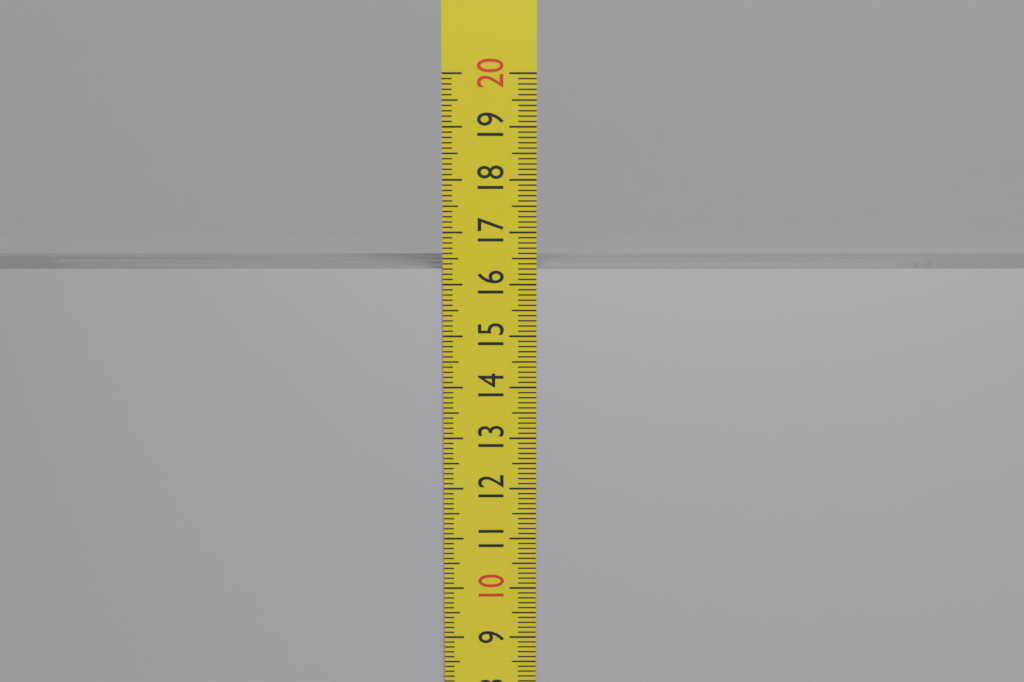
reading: 16.3 cm
